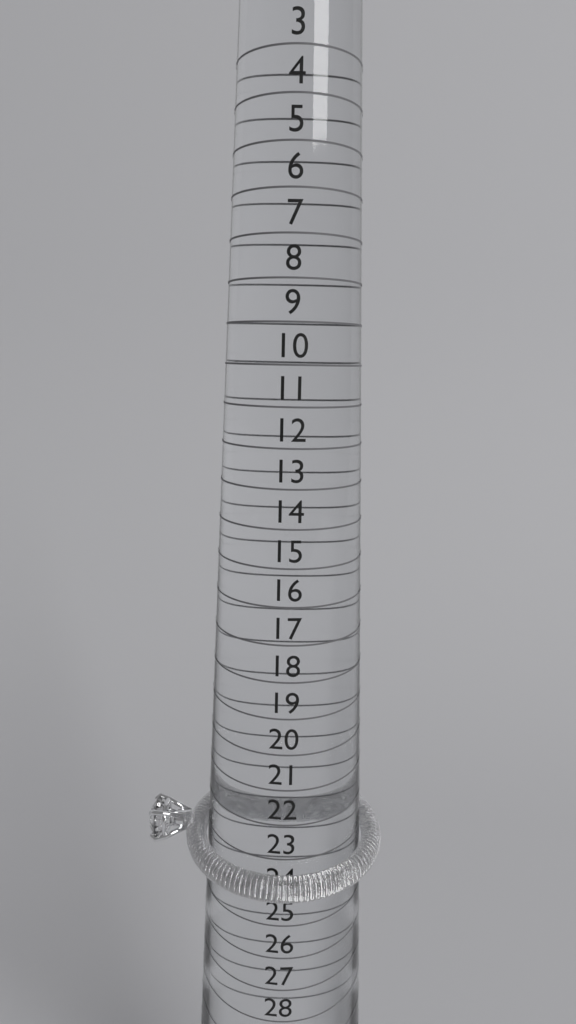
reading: 24 (no unit)
